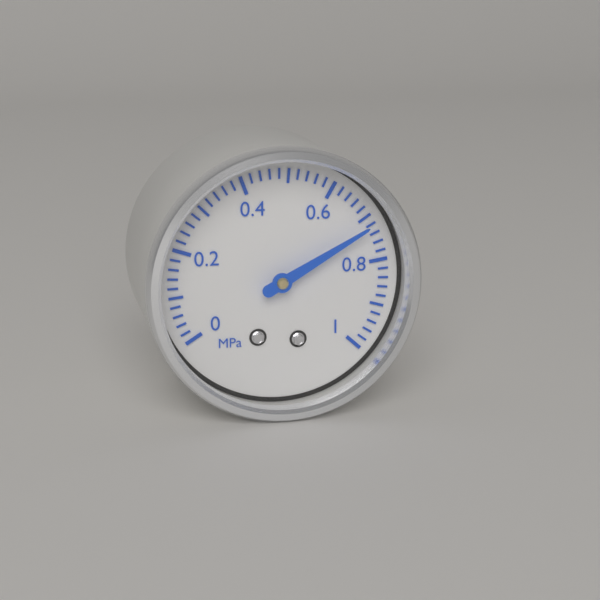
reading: 0.72 MPa
